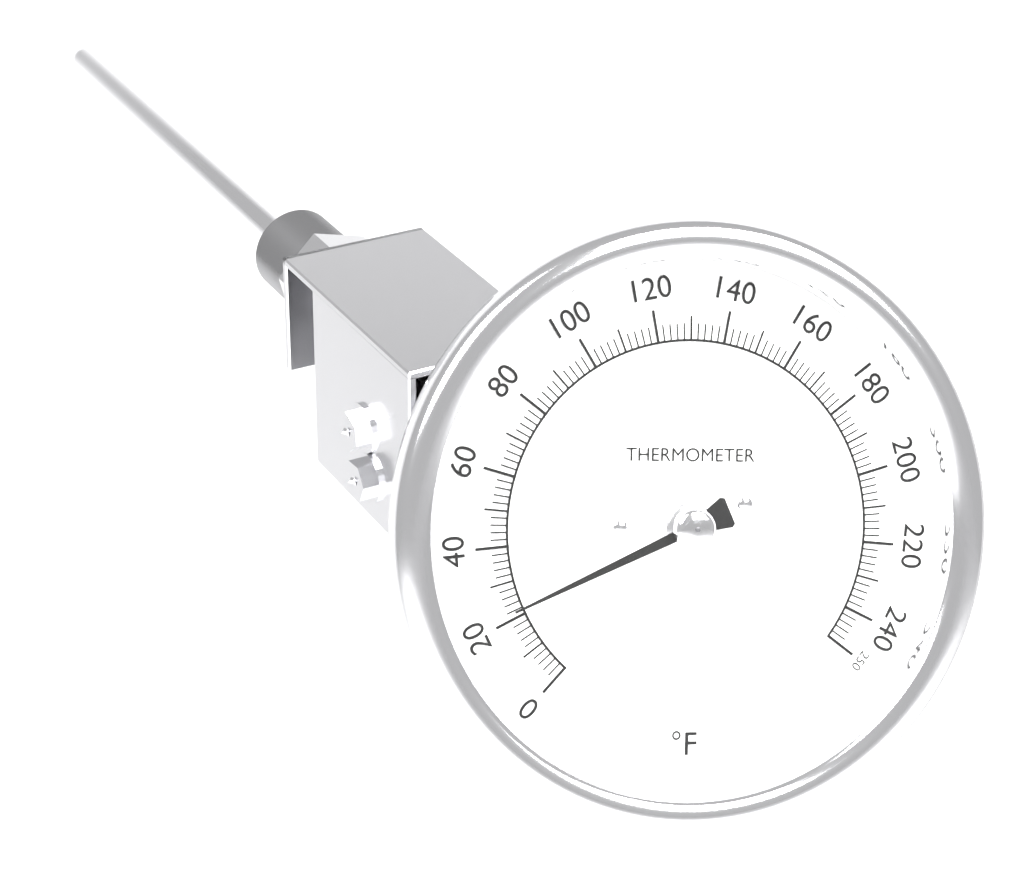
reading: 22 °F
